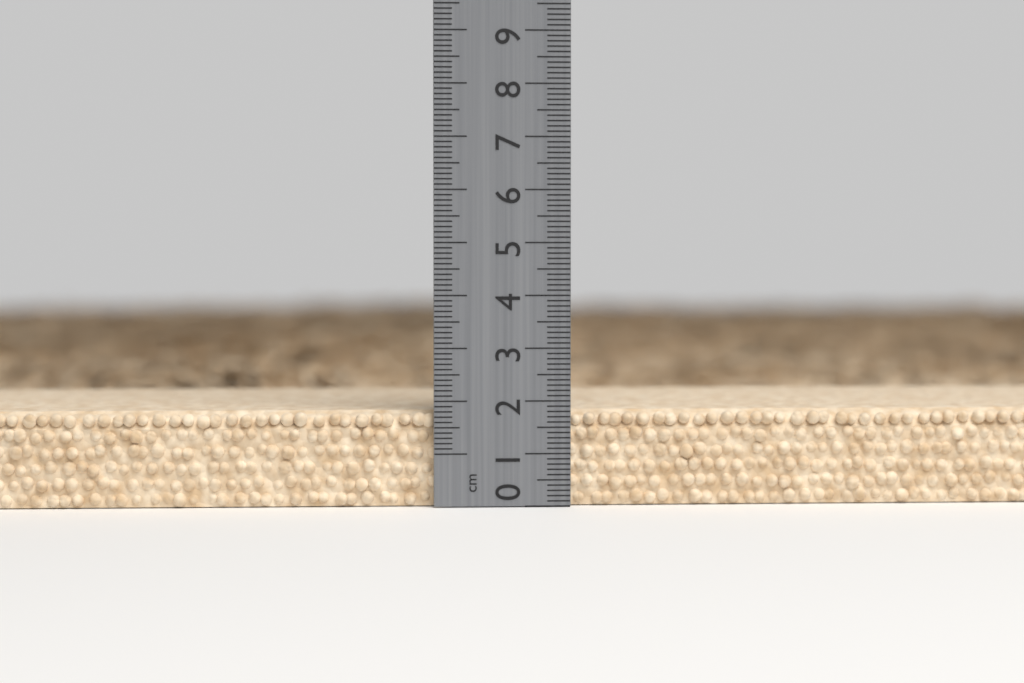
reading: 1.8 cm
